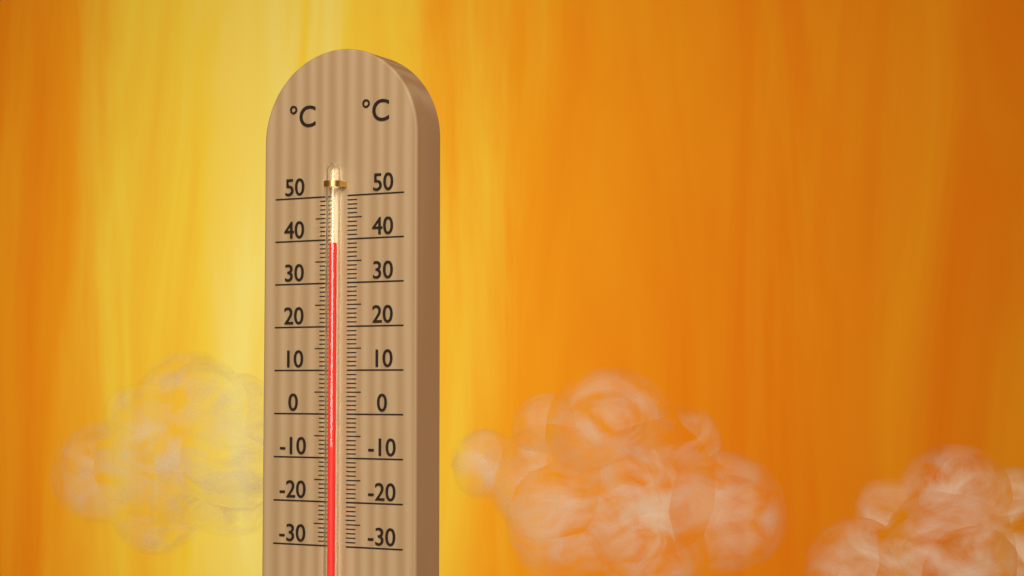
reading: 39 °C
